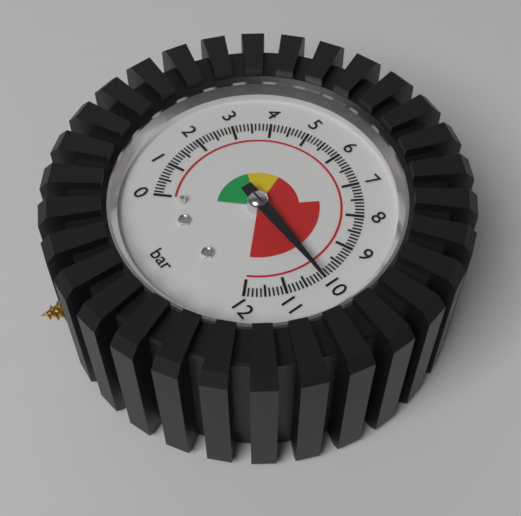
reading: 10.1 bar
